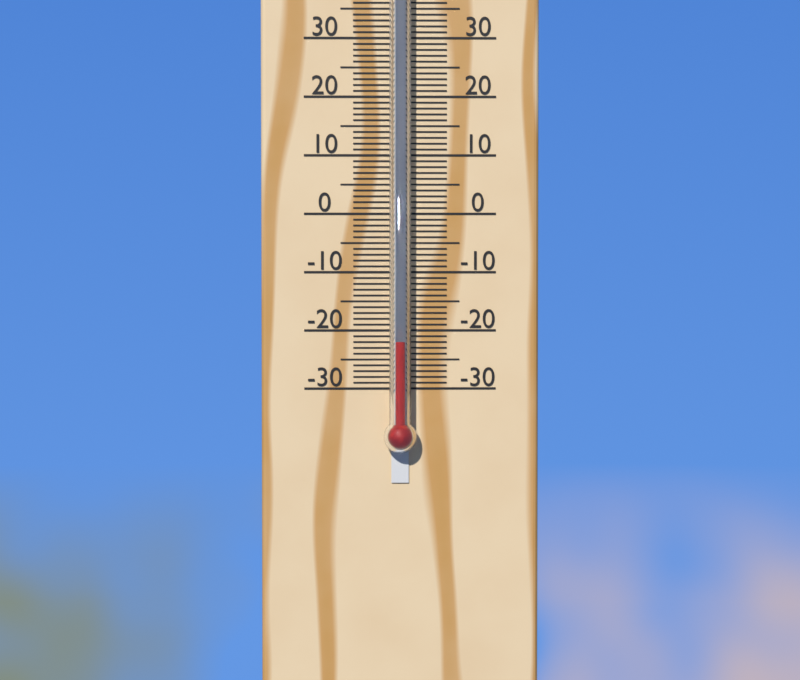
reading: -22 °C
